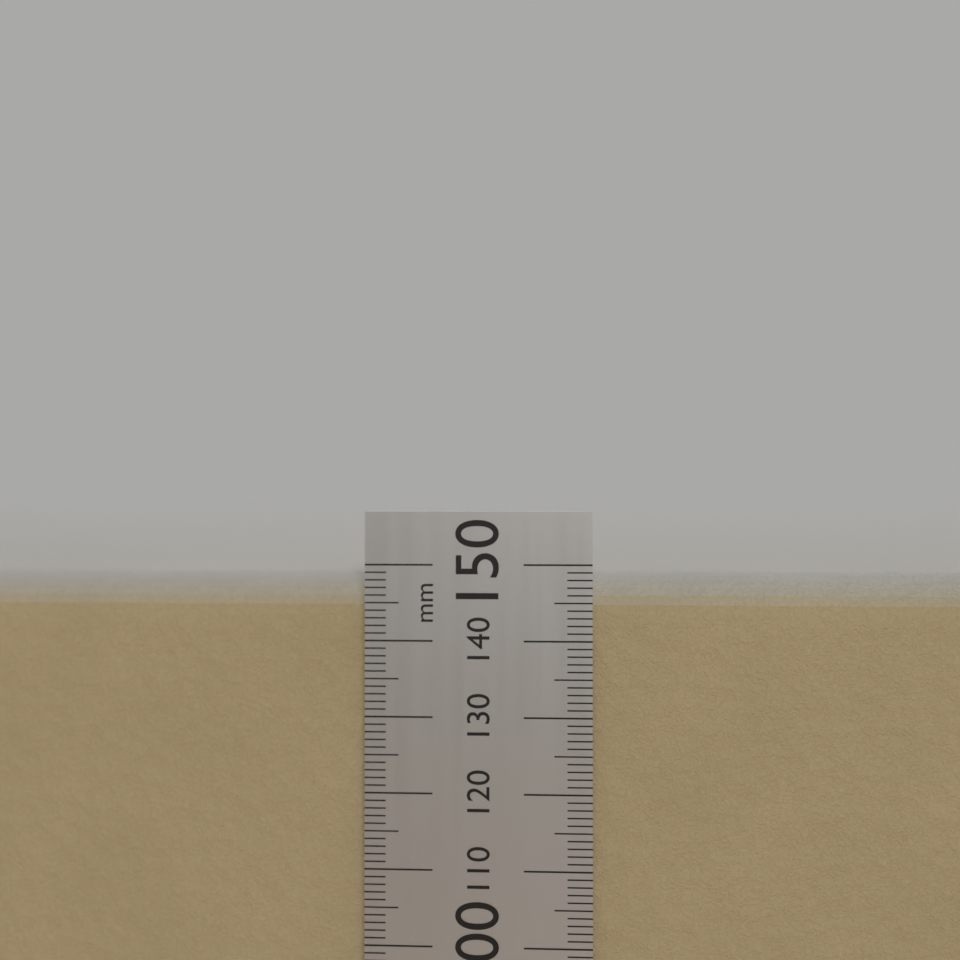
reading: 149 mm
